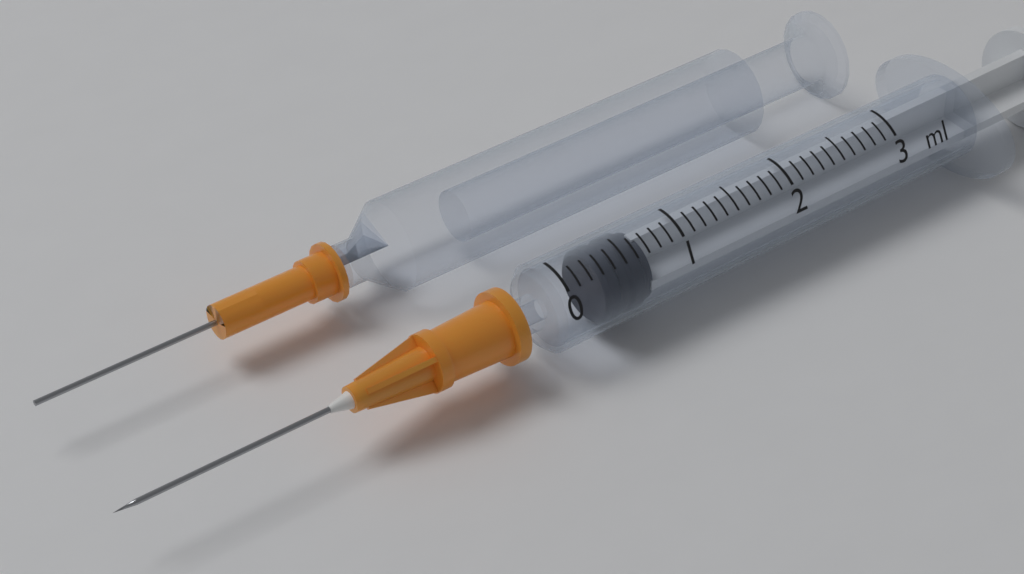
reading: 0.3 ml
